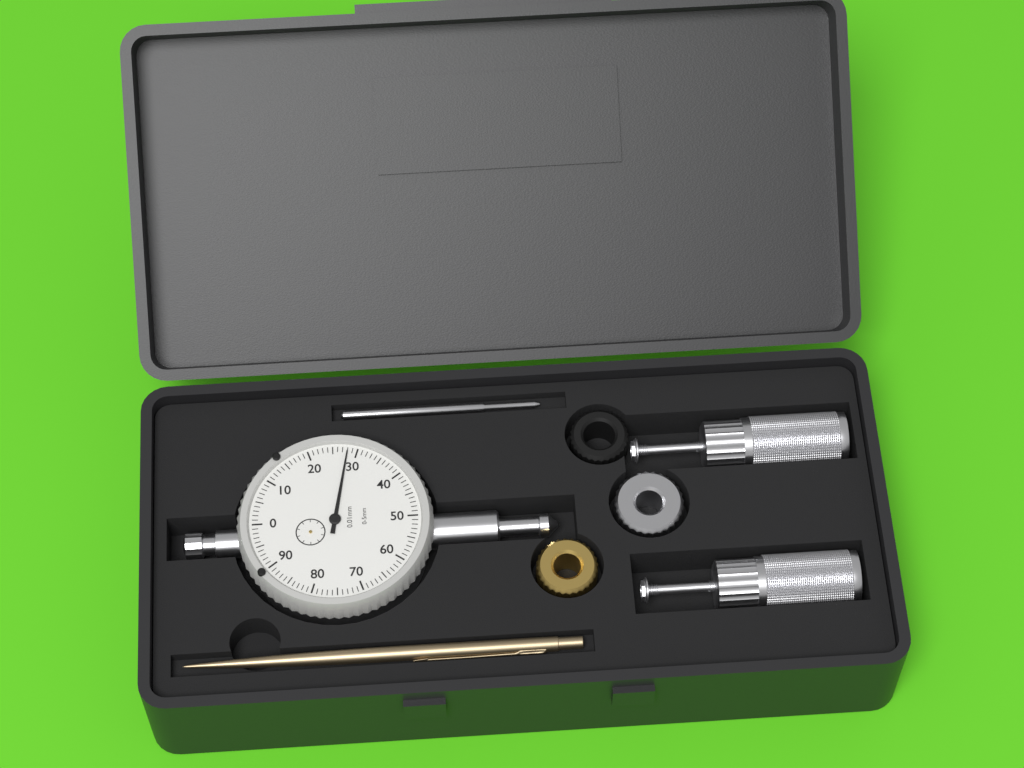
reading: 0.28 mm
